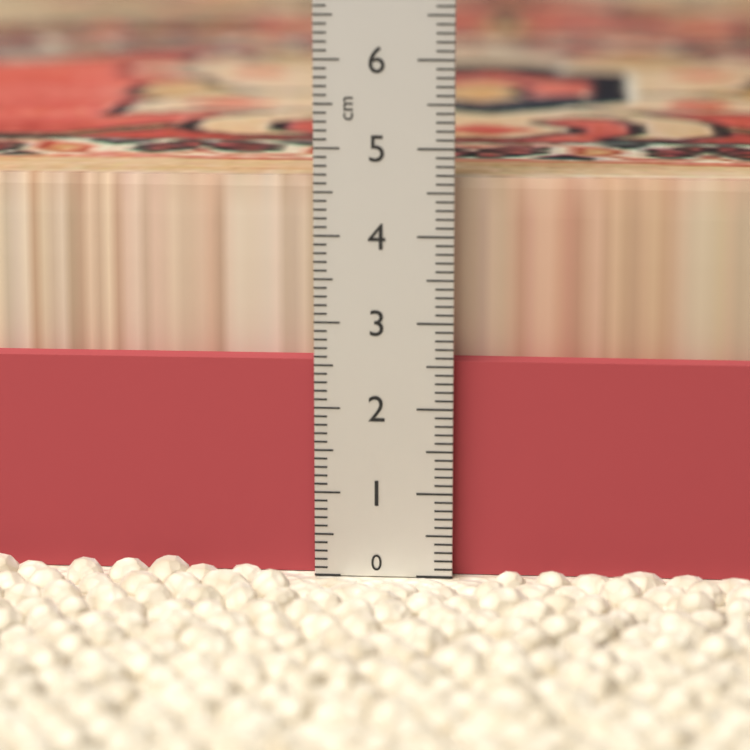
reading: 4.6 cm
